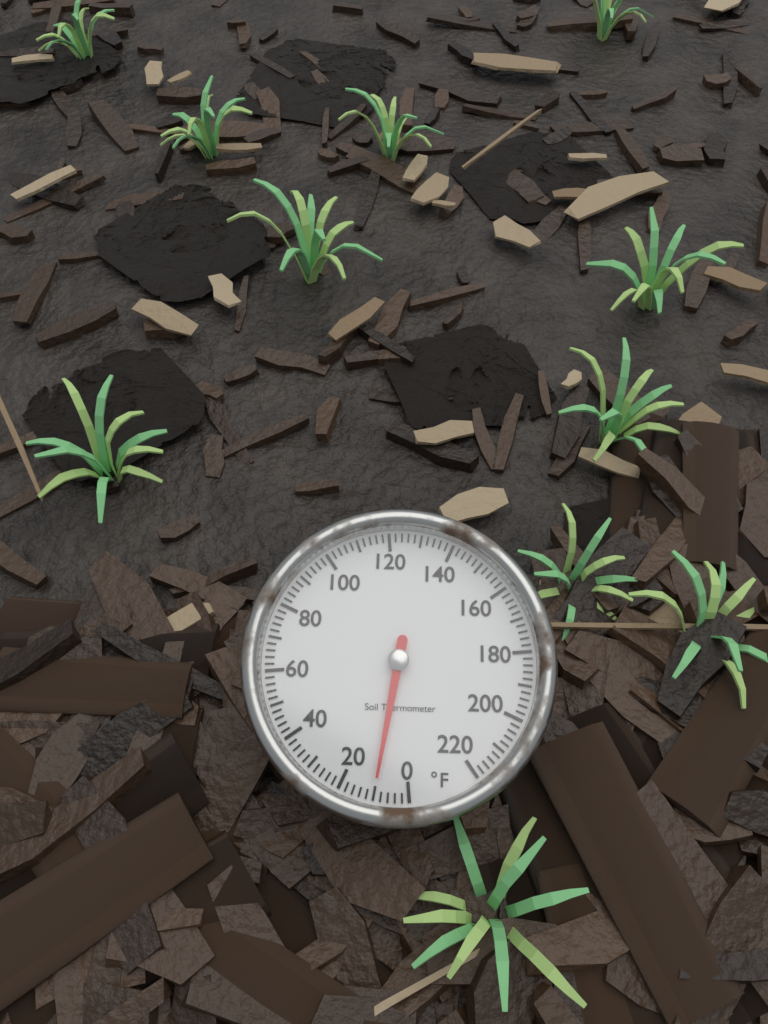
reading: 10 °F
